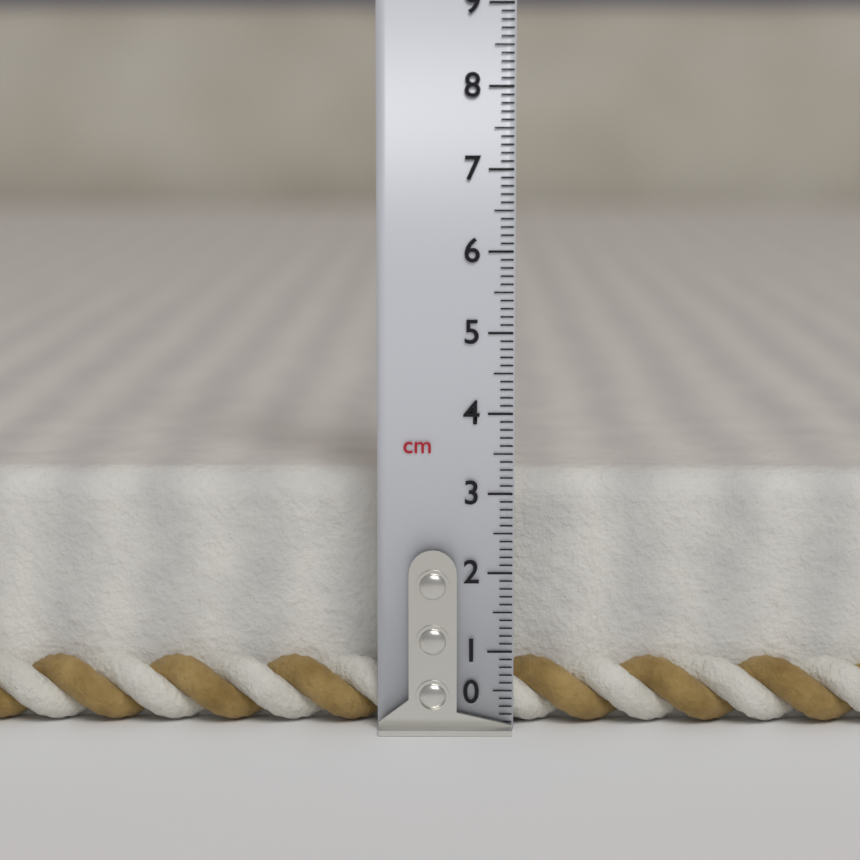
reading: 3.2 cm
